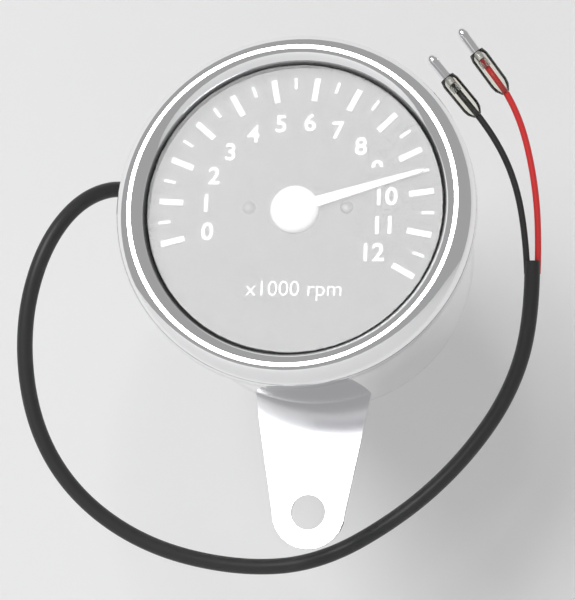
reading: 9.5 x1000 rpm
